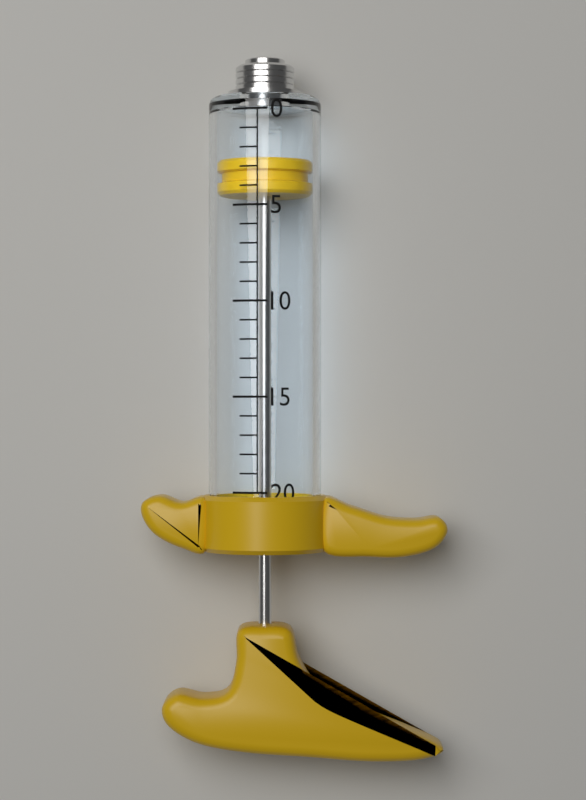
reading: 2.5 (no unit)
